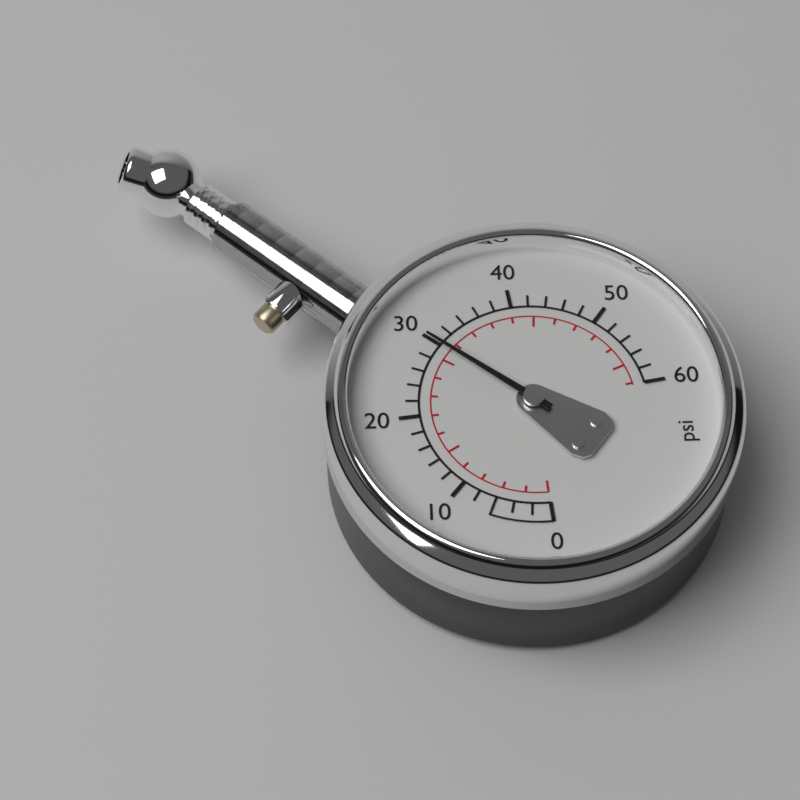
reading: 30 psi
